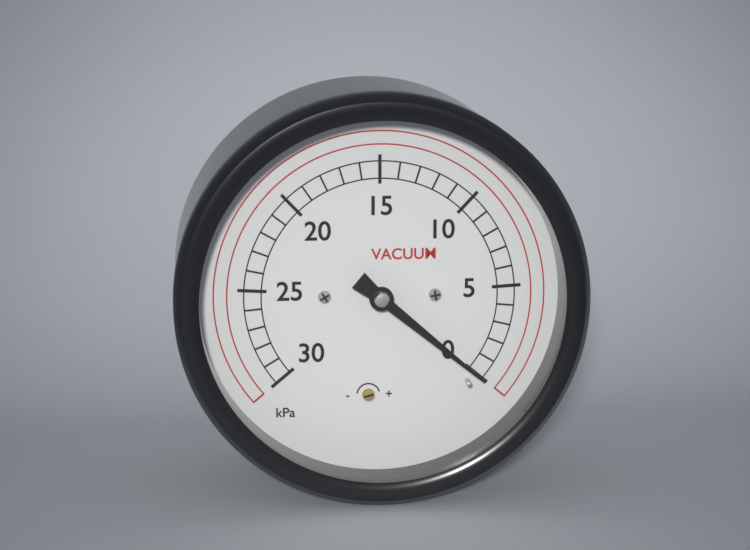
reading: 0 kPa
